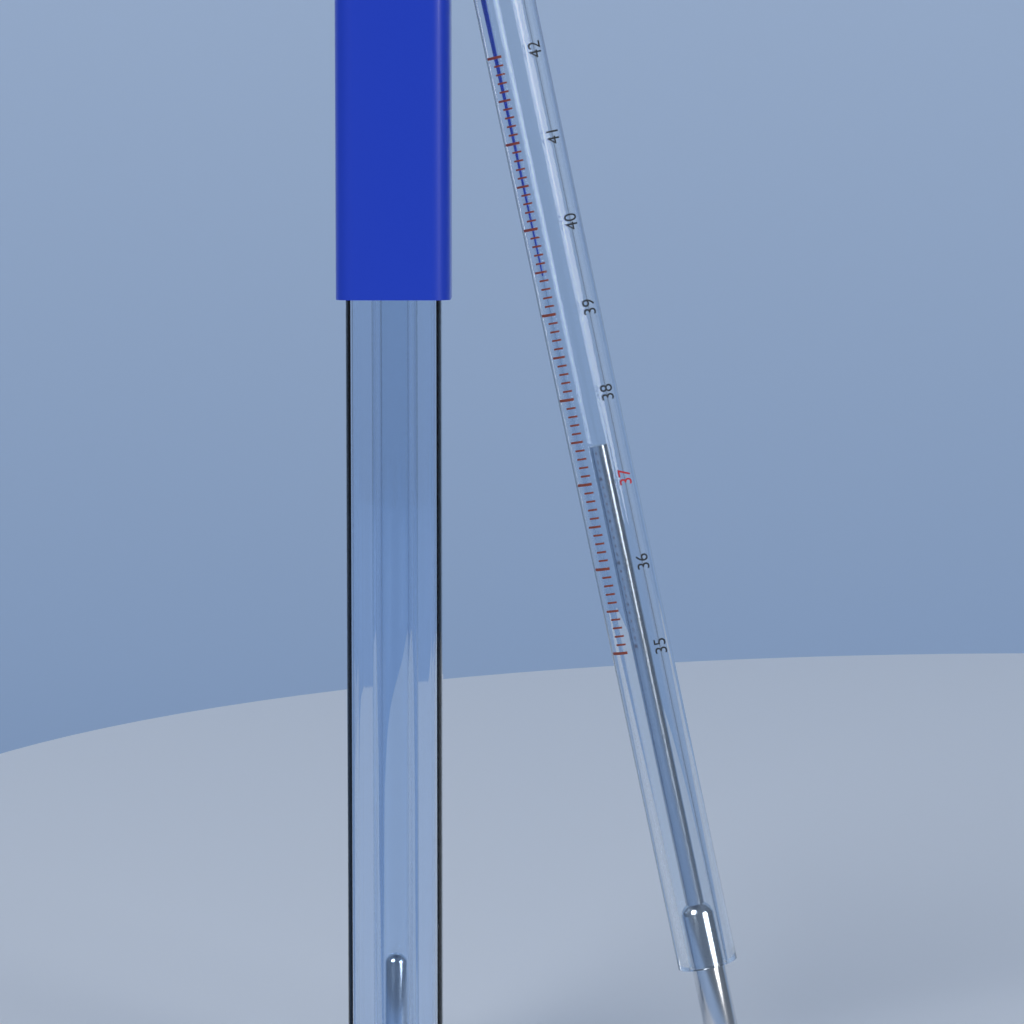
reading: 37.4 °C
